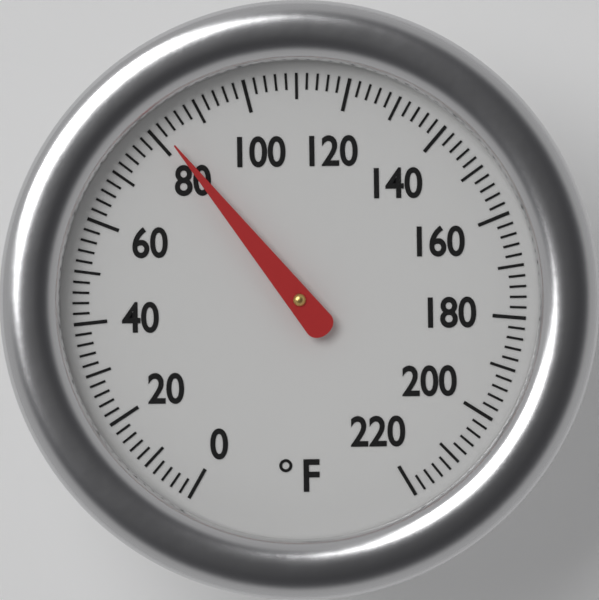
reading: 82 °F
